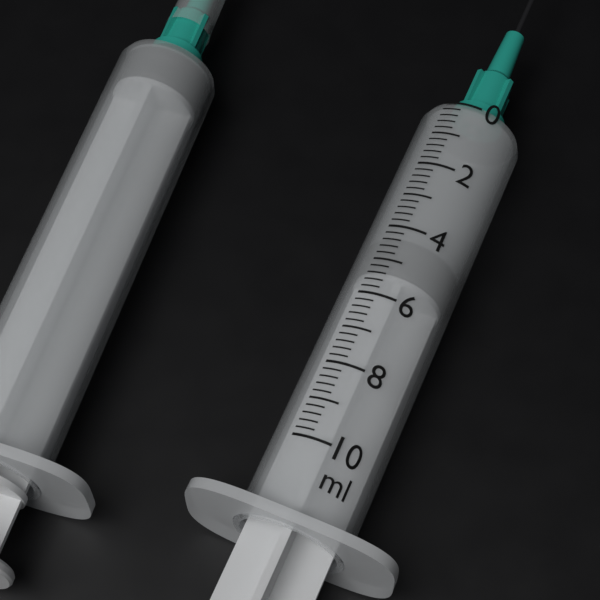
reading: 4.2 ml
